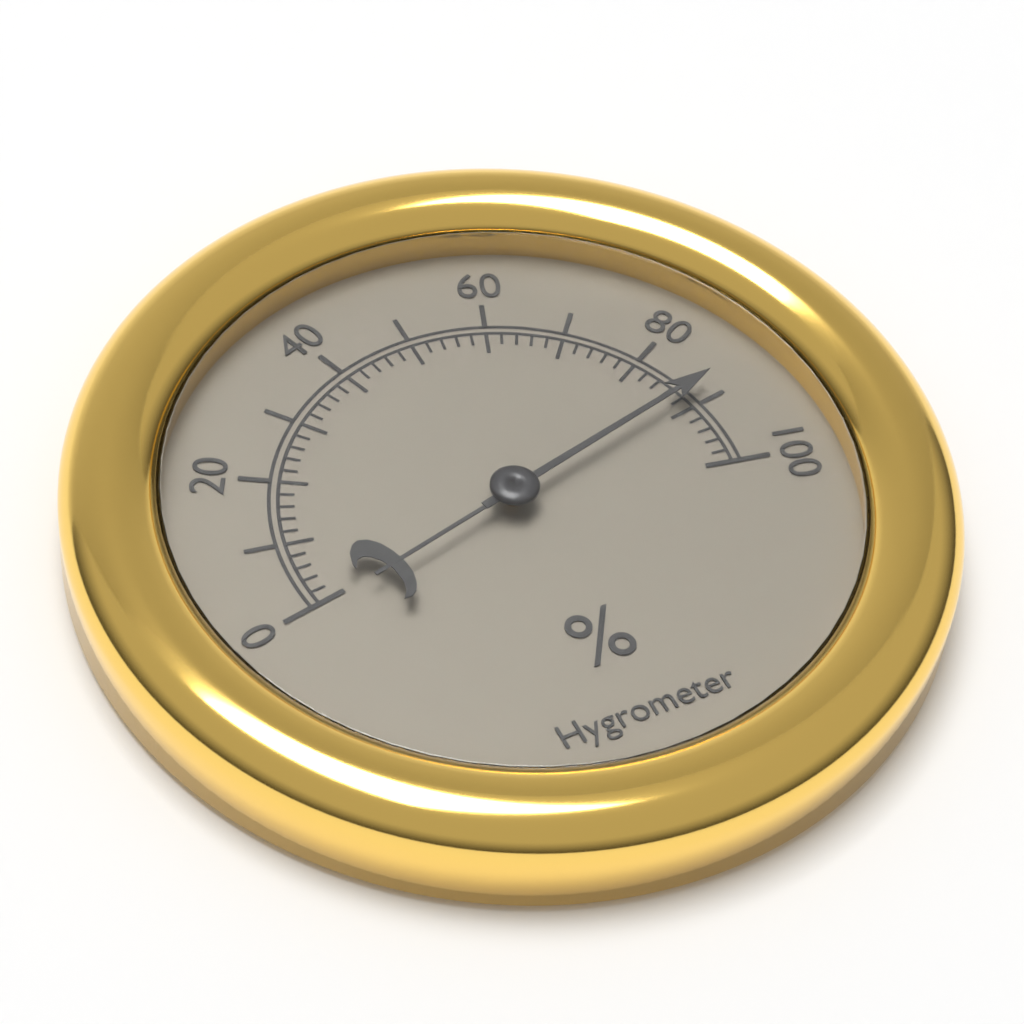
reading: 88 %
